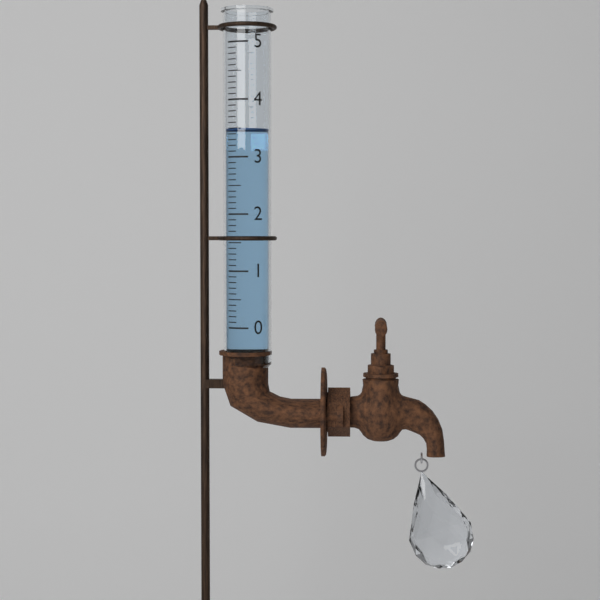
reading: 3.5 (no unit)
